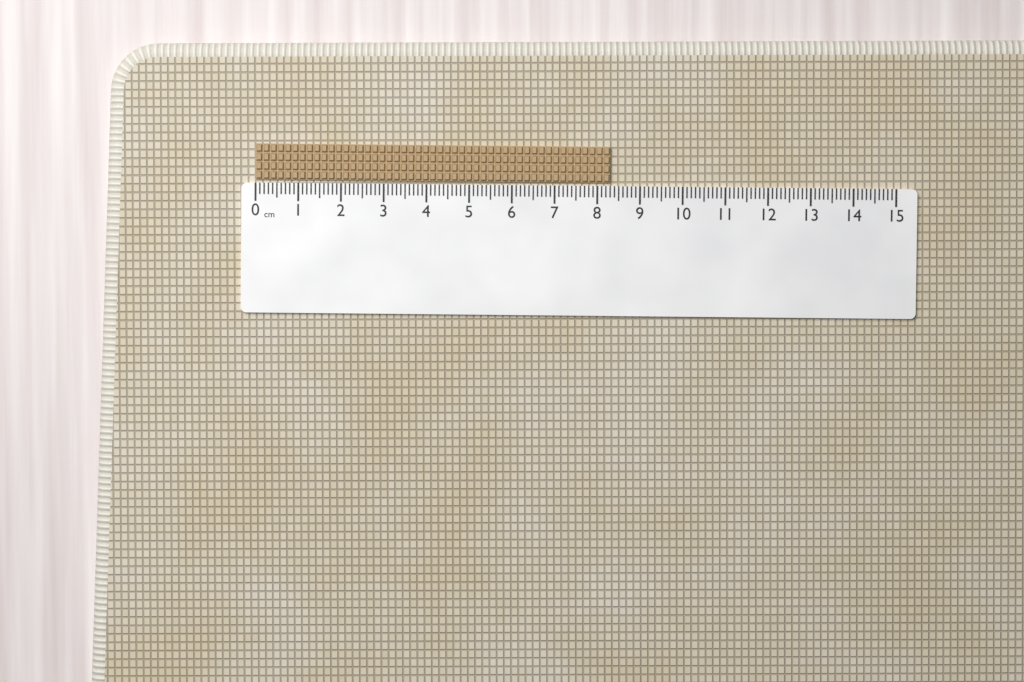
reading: 8.3 cm
